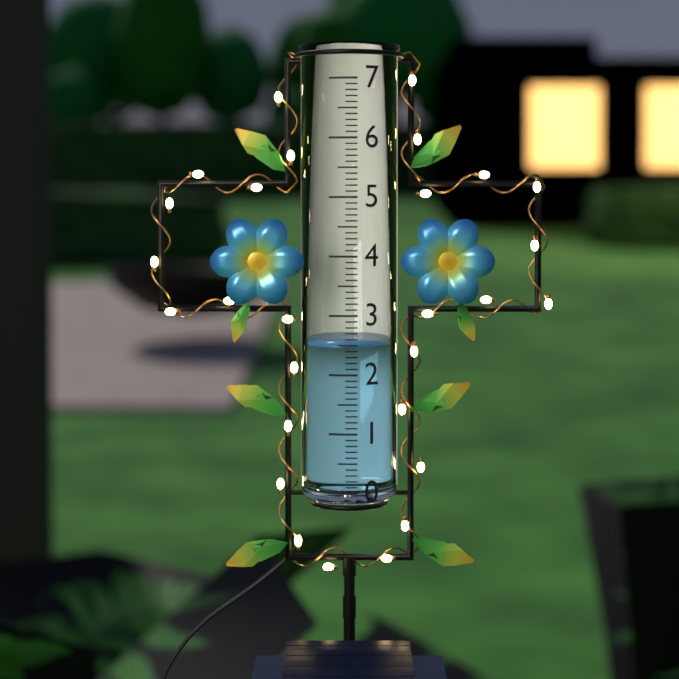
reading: 2.5 (no unit)
